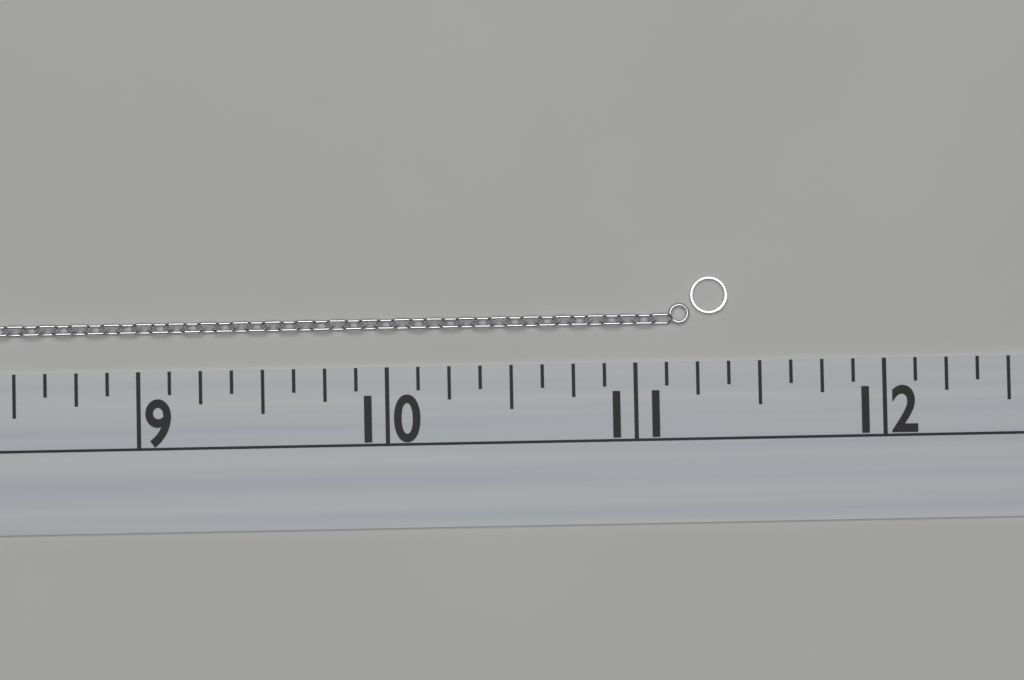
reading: 11.375 (no unit)
